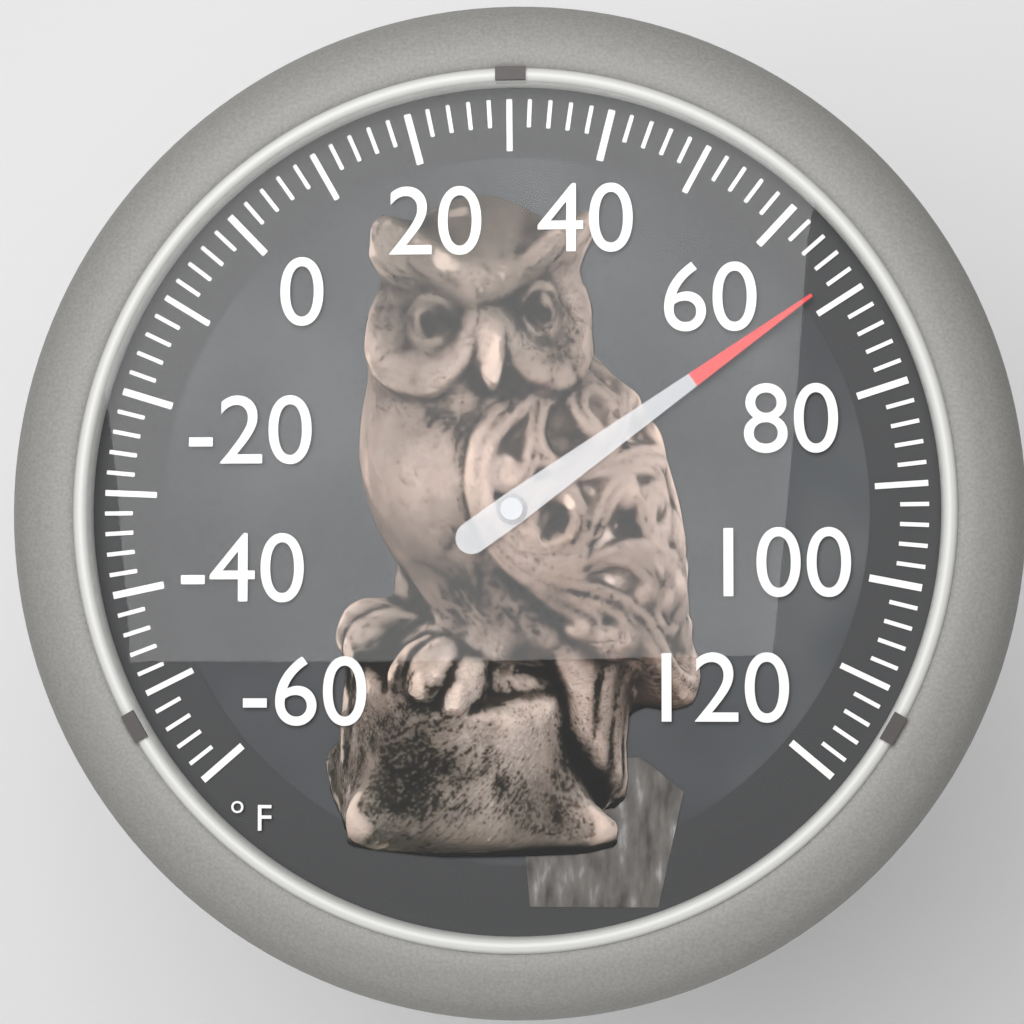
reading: 68 °F
